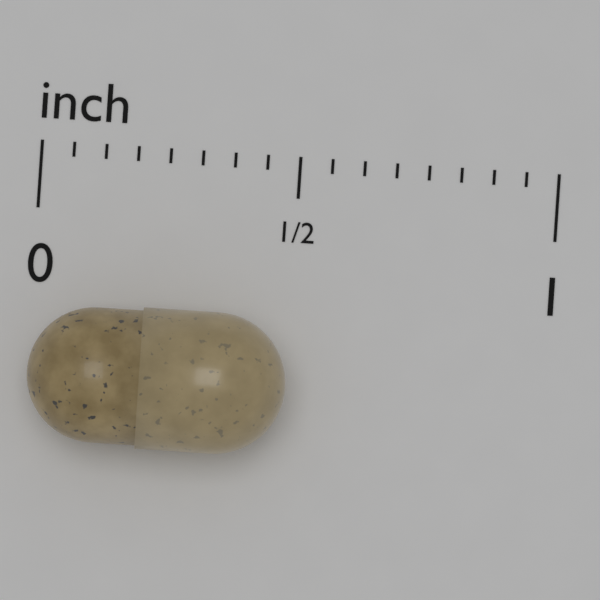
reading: 0.5000 inch
